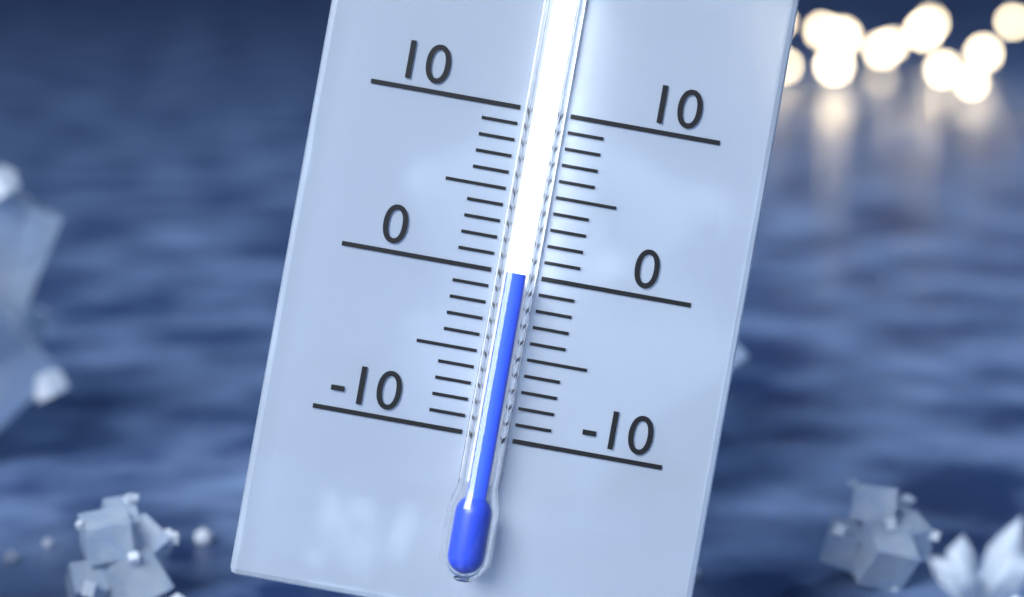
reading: 0 (no unit)
